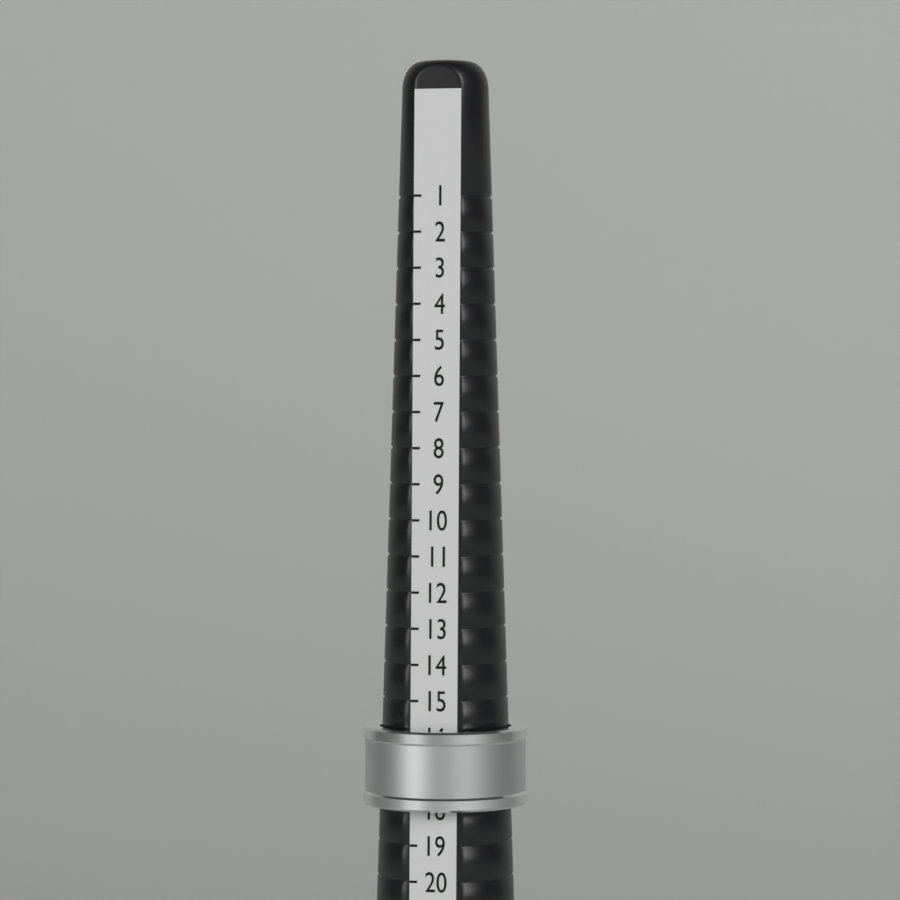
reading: 18 (no unit)
